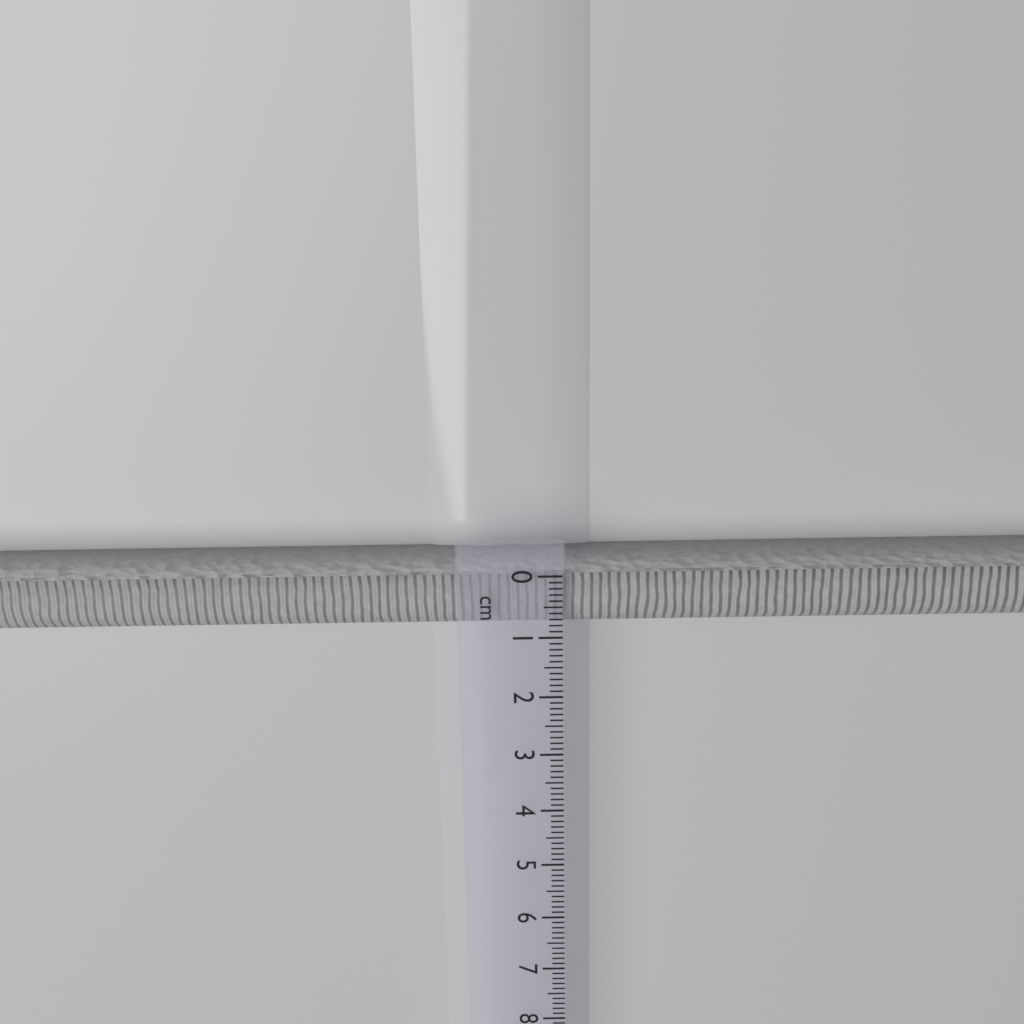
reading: 1.0 cm
